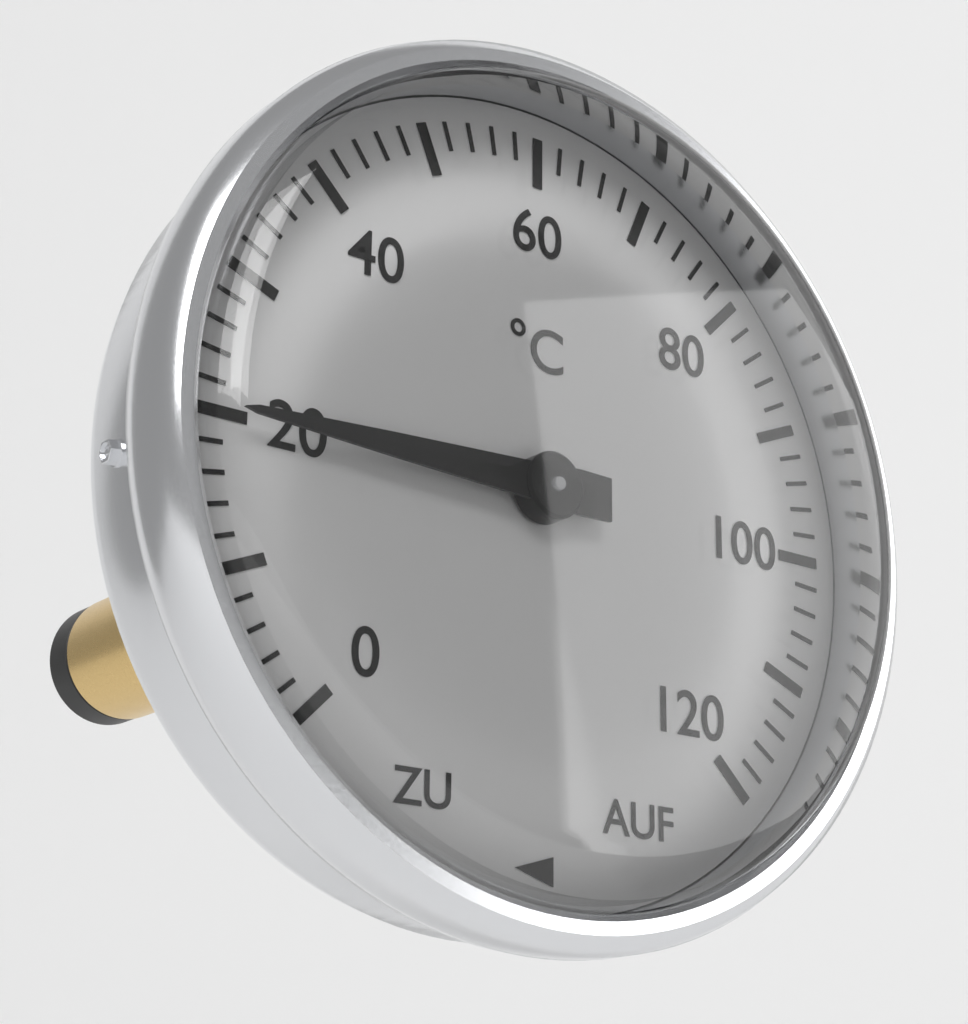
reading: 20 °C
